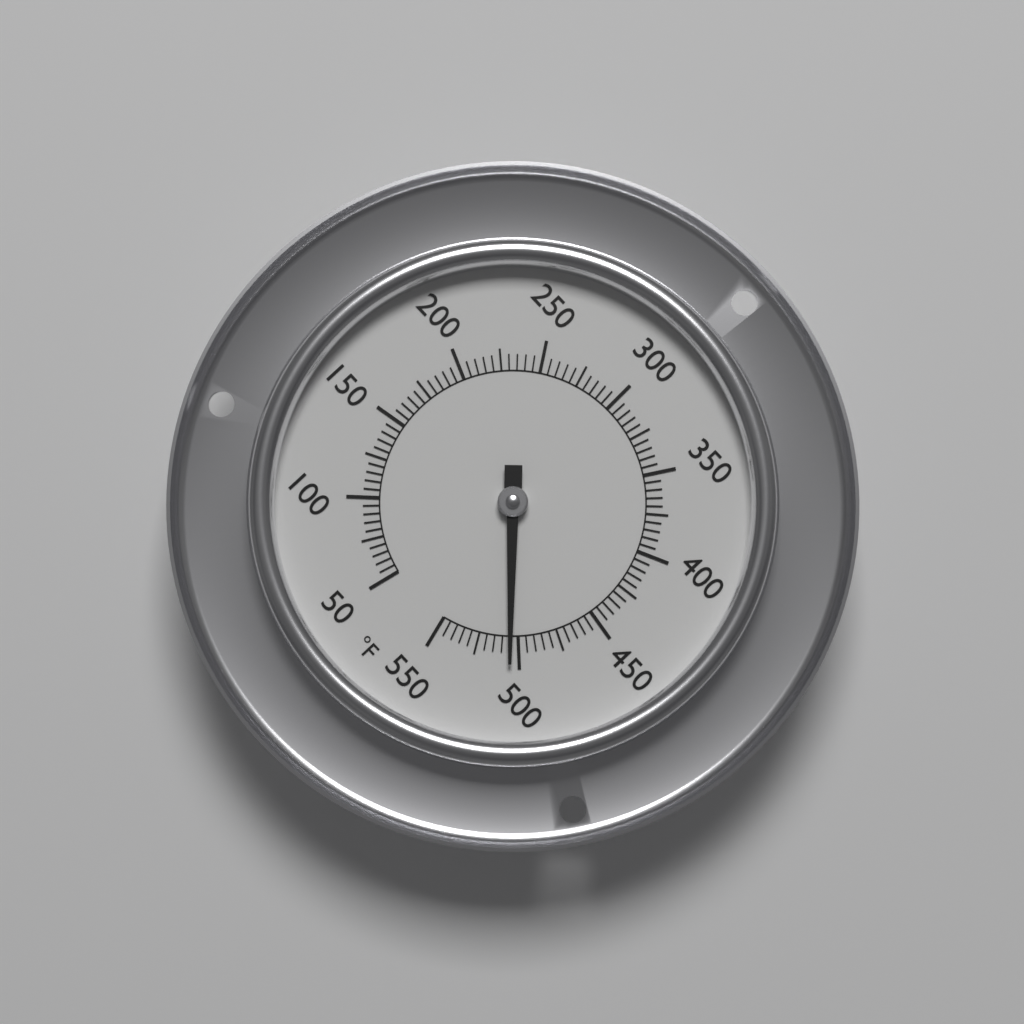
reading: 505 °F
